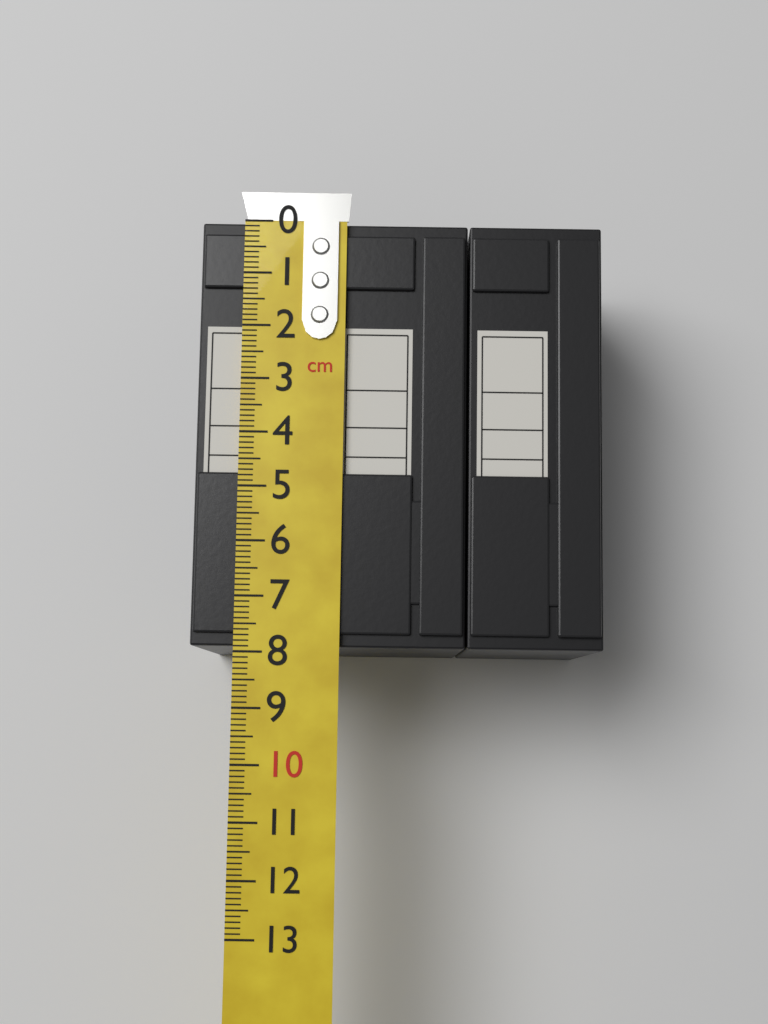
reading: 7.9 cm
